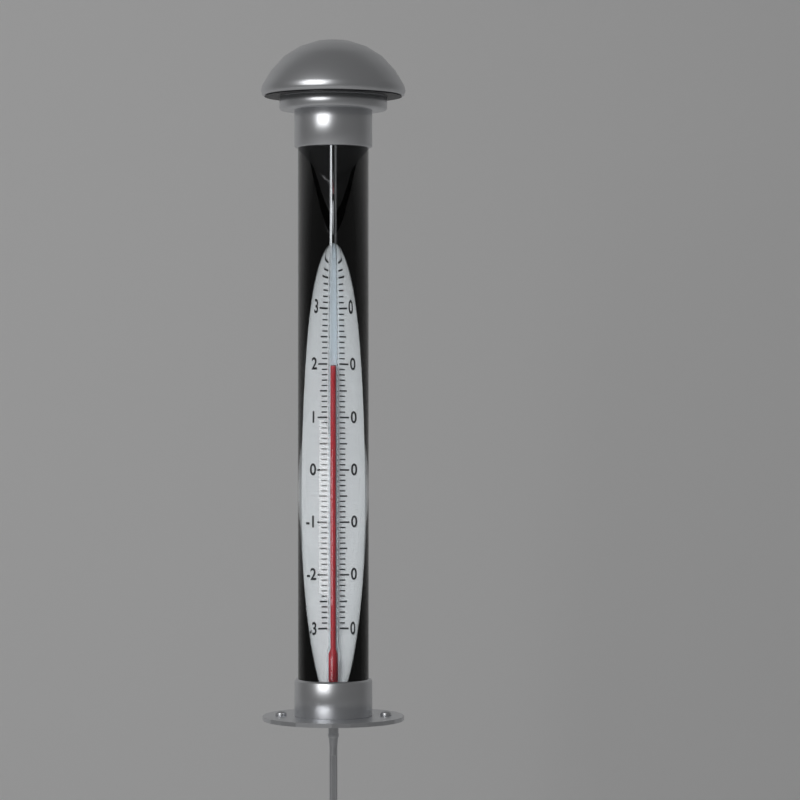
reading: 20 °C
